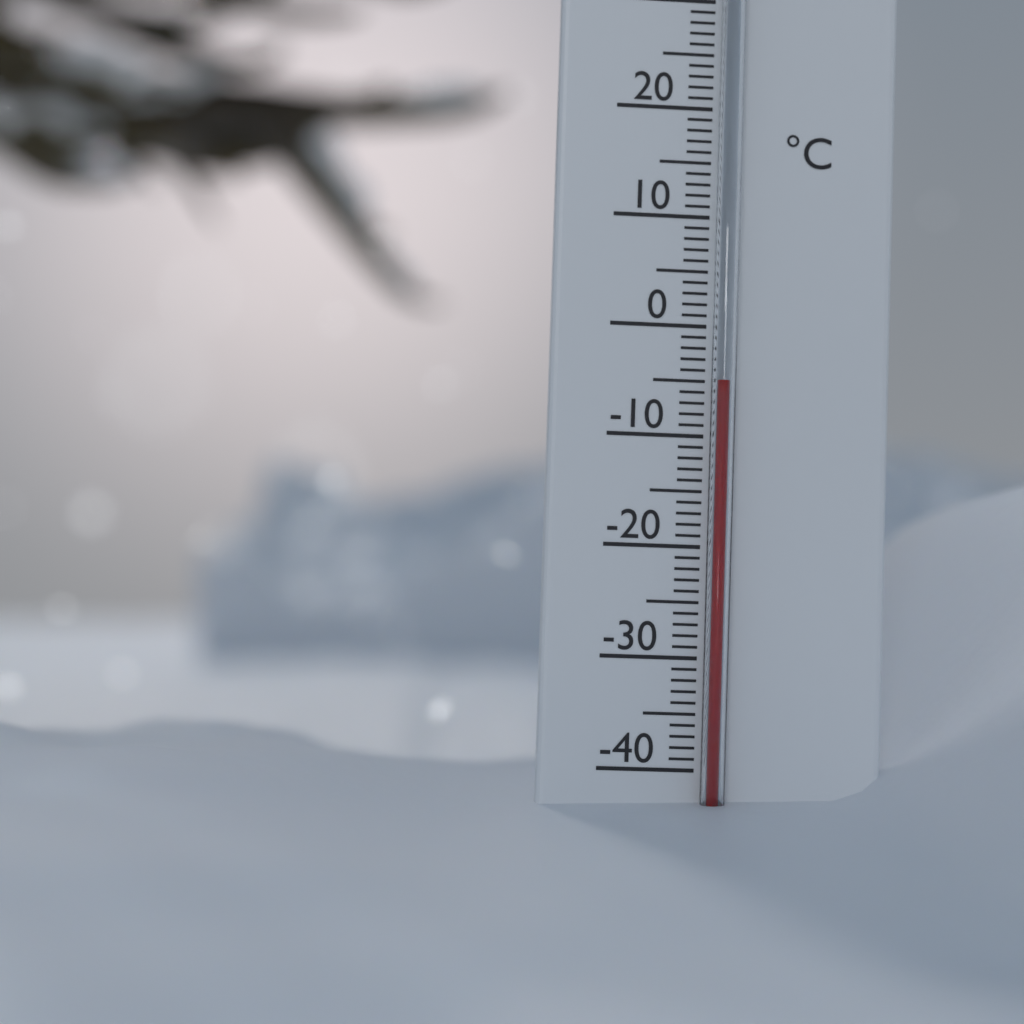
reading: -5 °C
